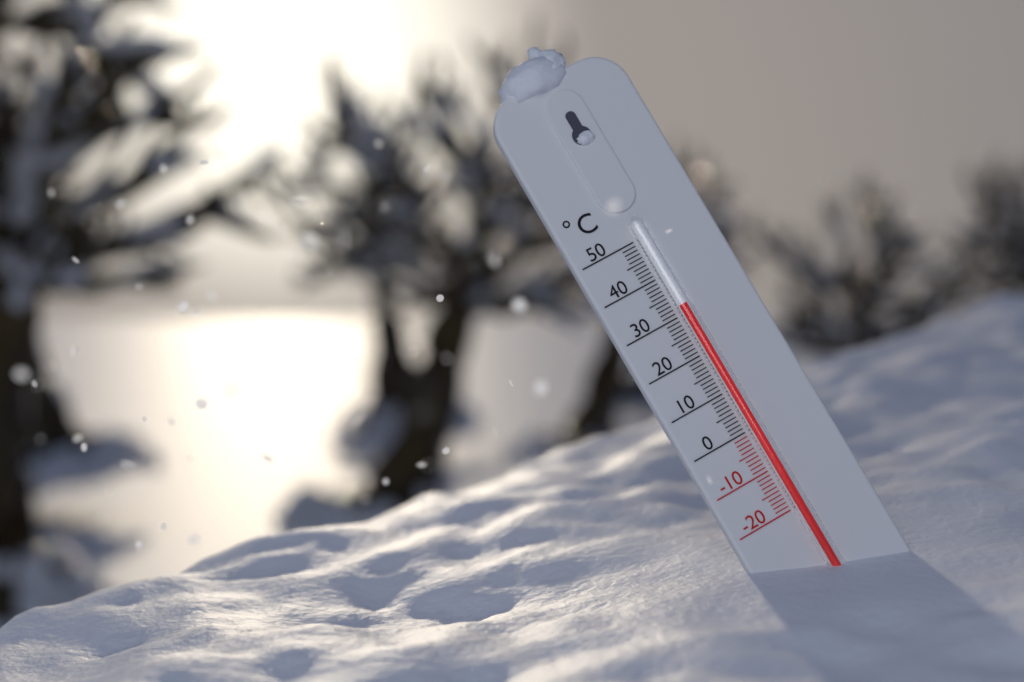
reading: 32 °C
